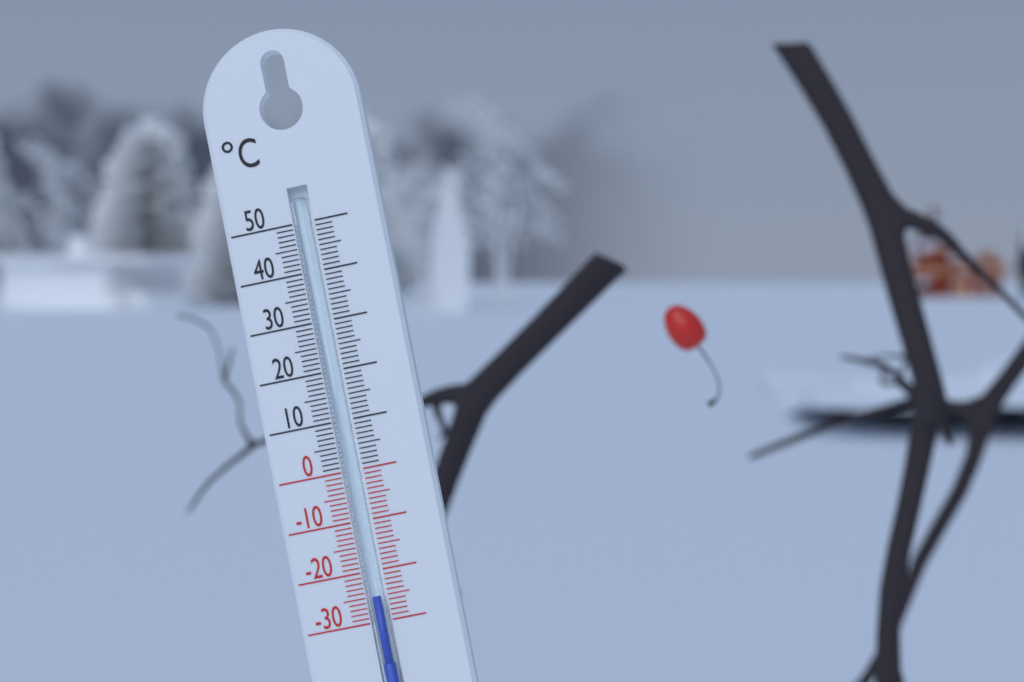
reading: -25 °C
